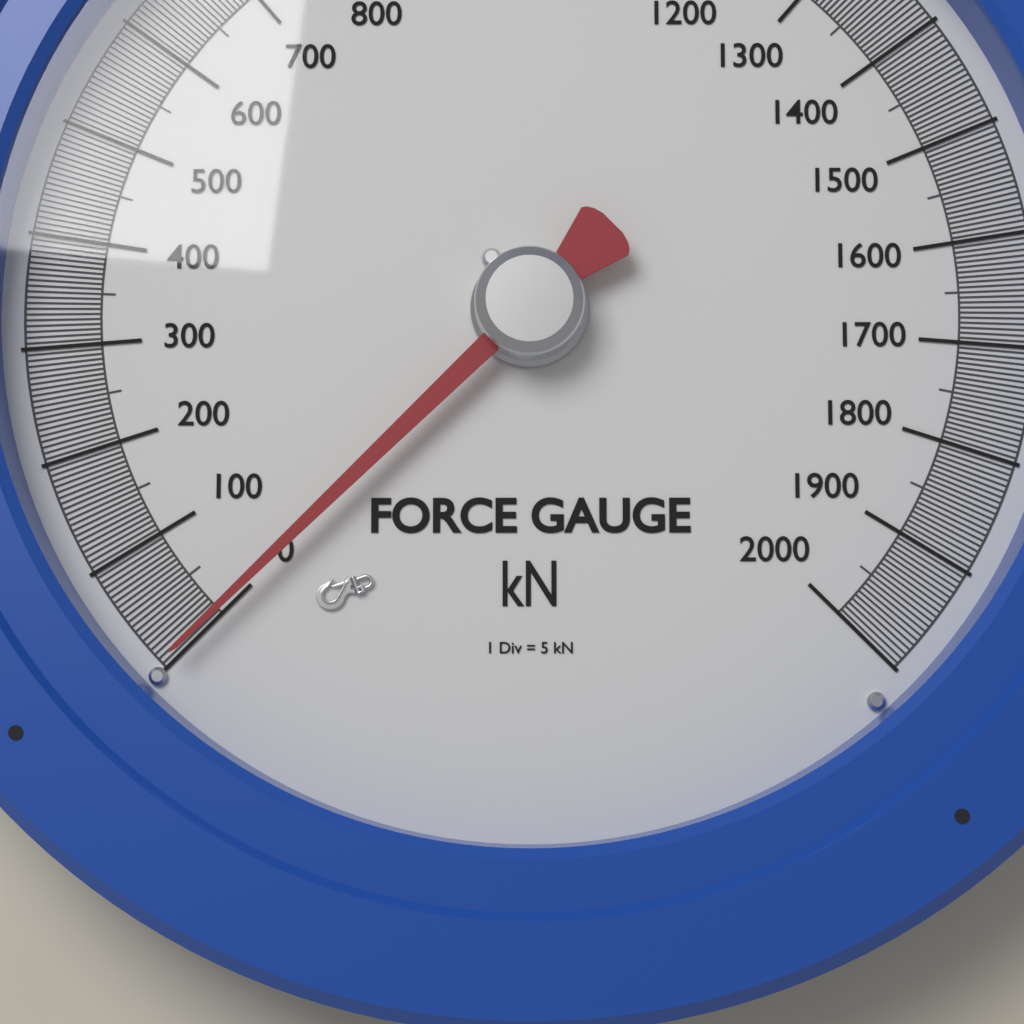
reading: 5 kN
